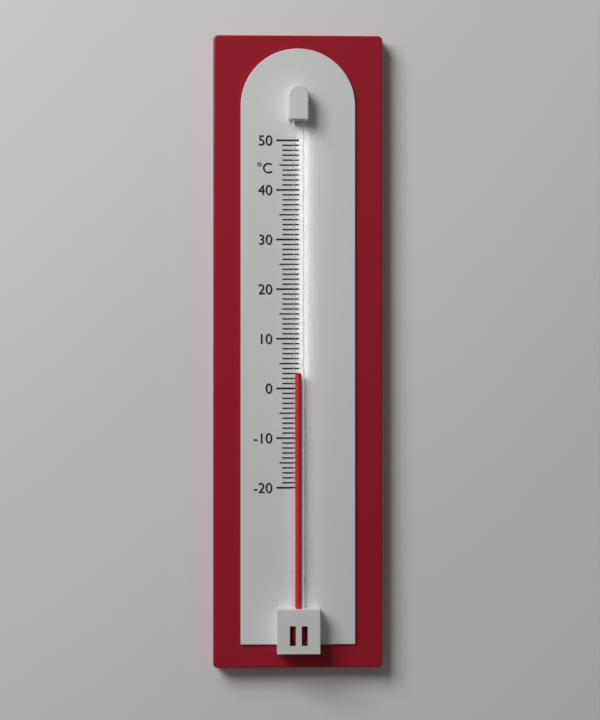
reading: 3 °C
